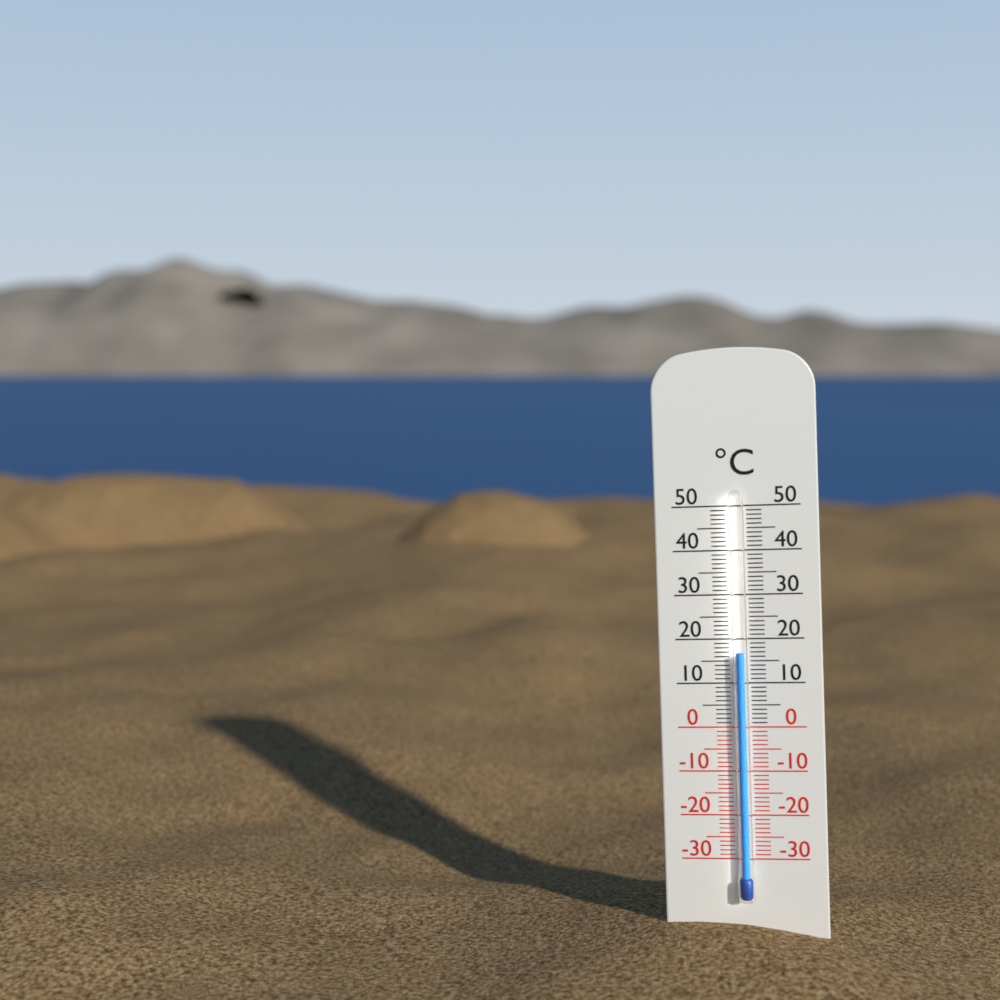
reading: 17 °C
